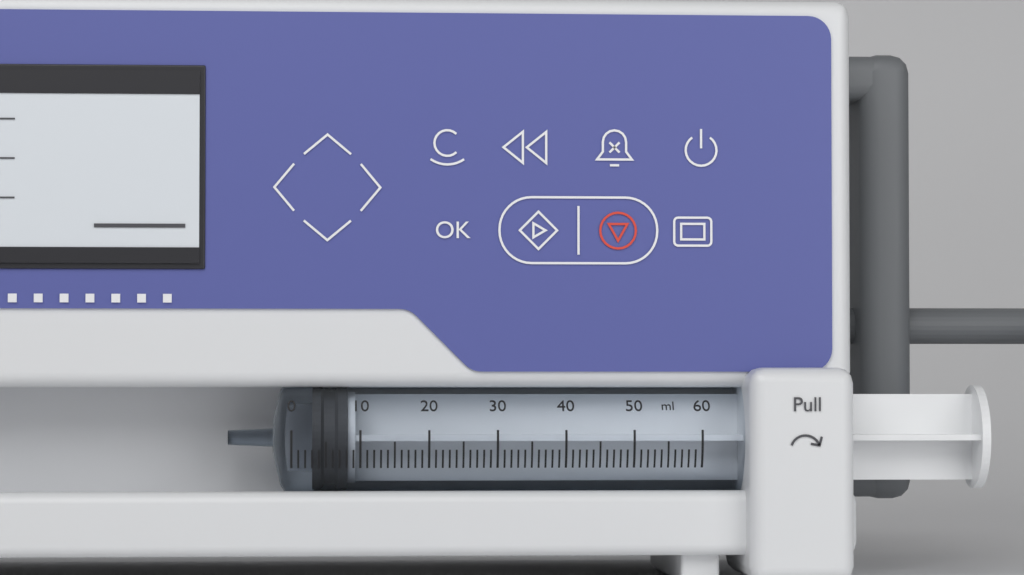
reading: 3 ml
